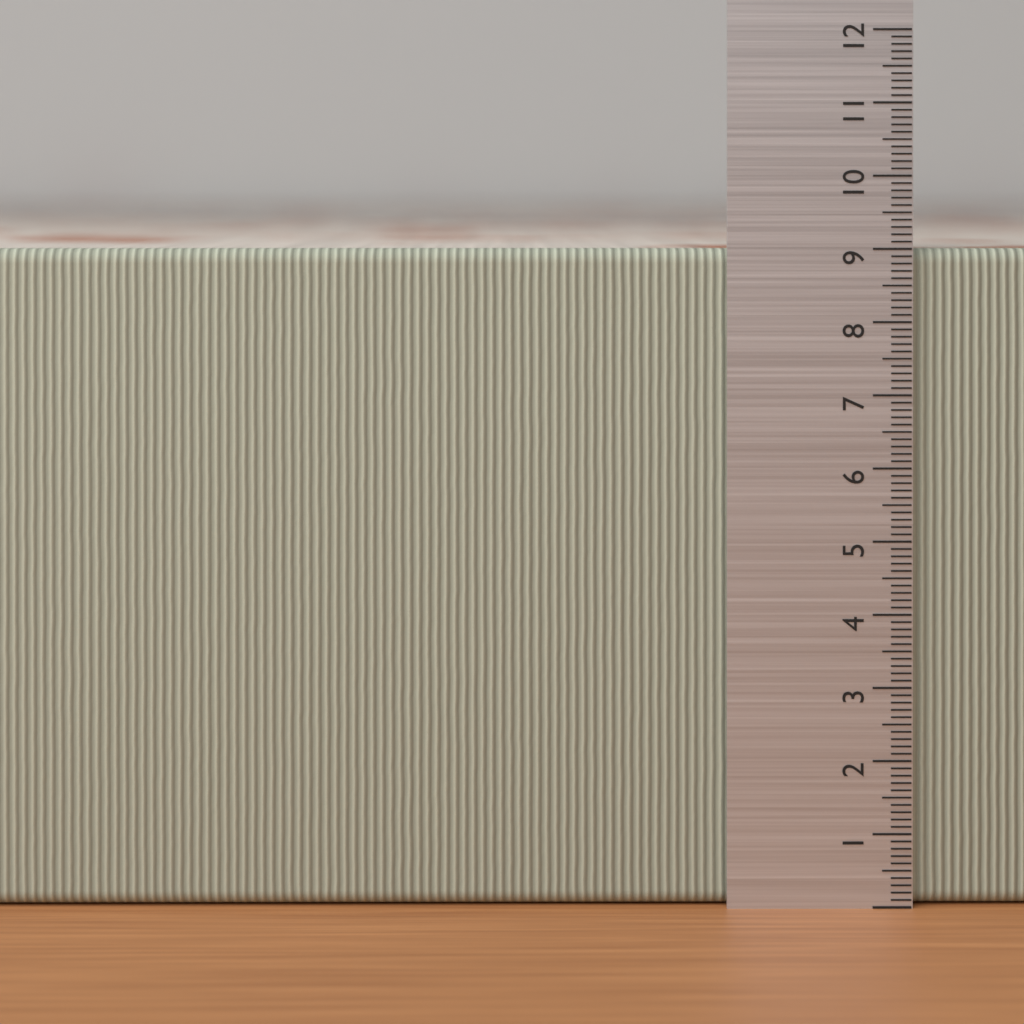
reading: 9.0 (no unit)
